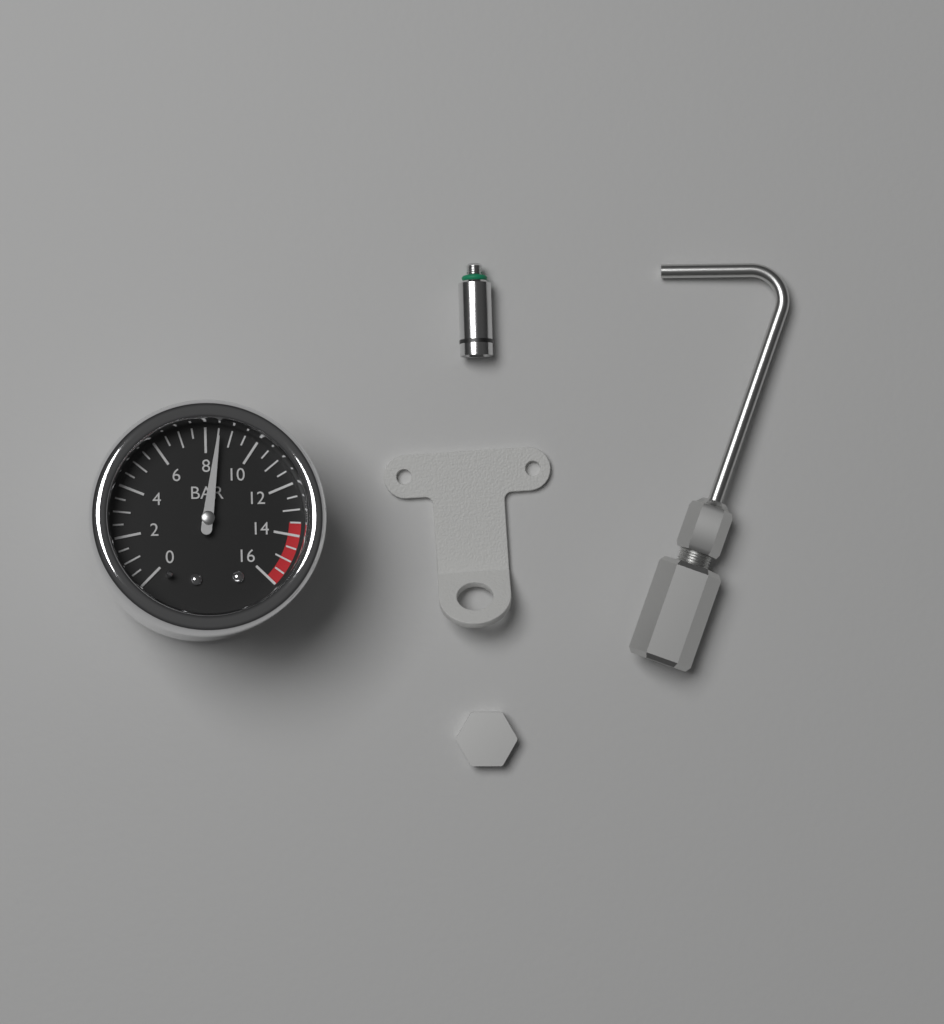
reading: 8.5 bar
